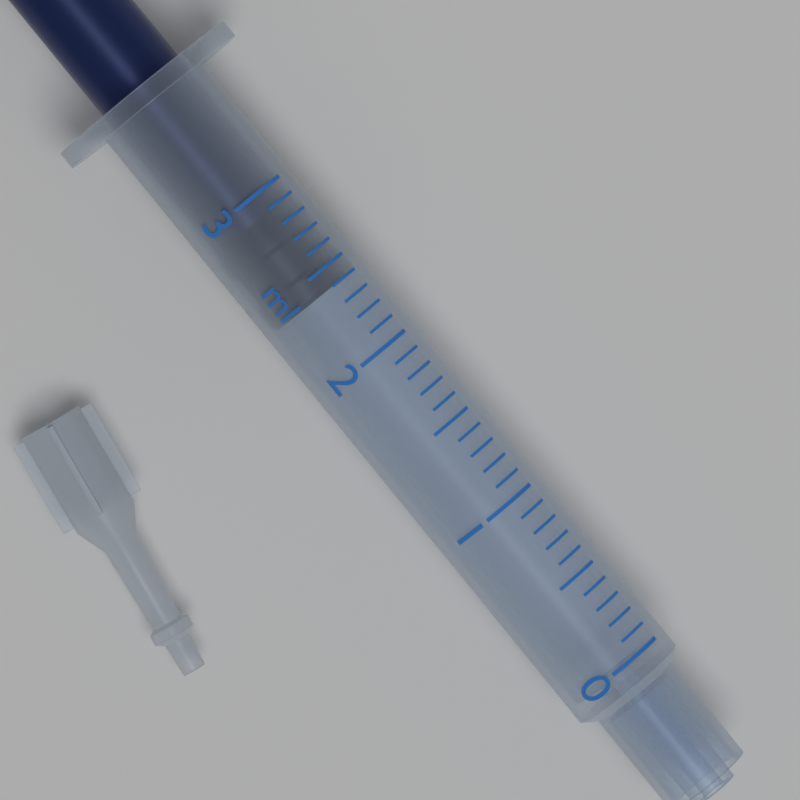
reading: 2.4 ml
